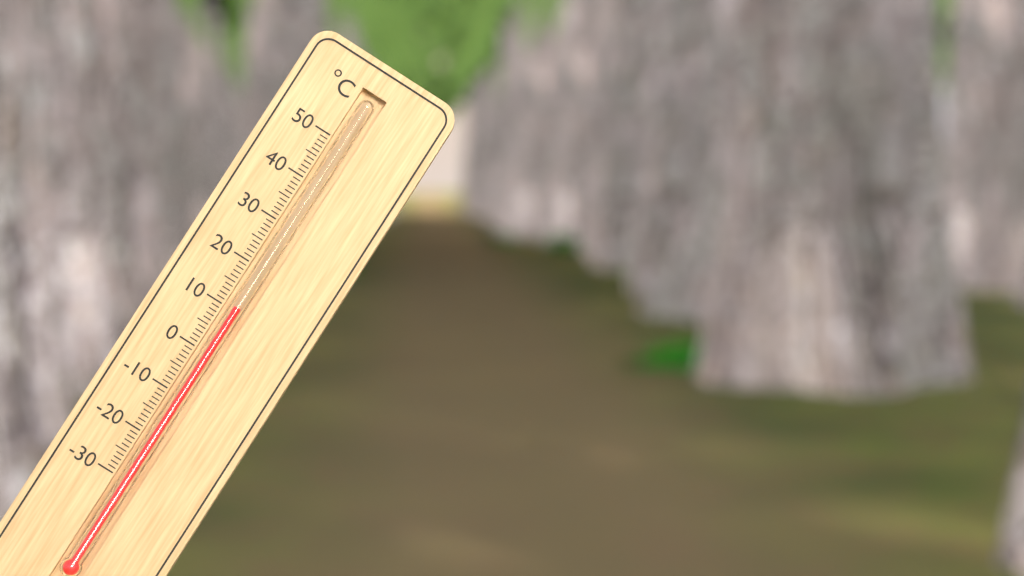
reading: 11 °C
